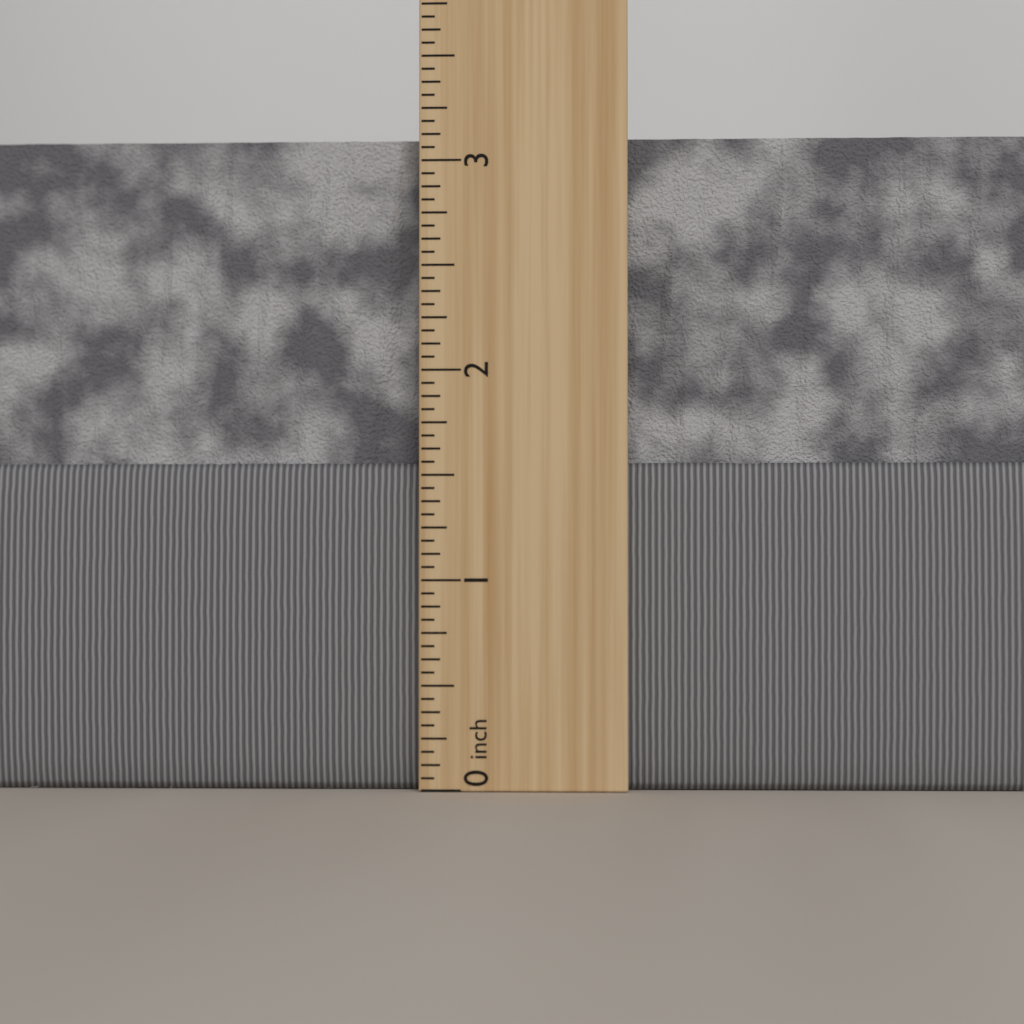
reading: 3.1250 inch
